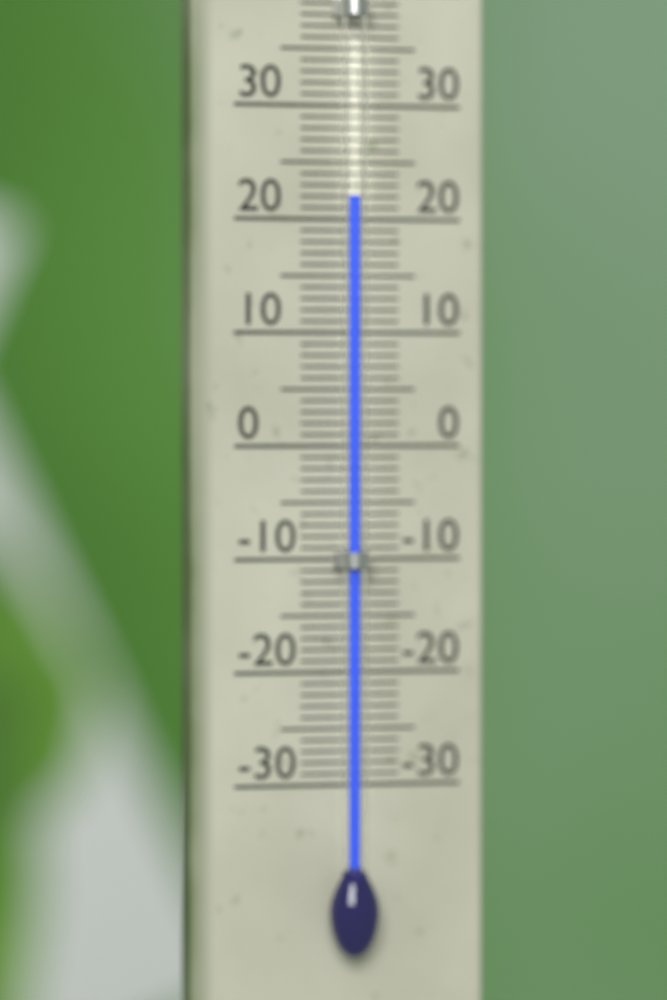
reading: 22 °C
